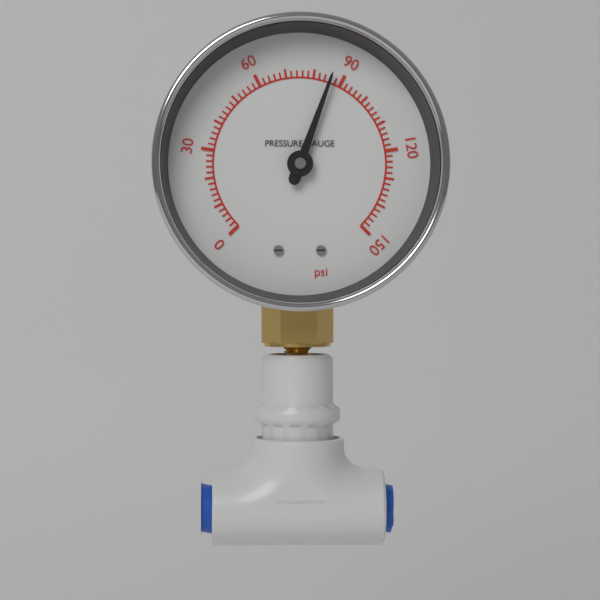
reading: 86 psi
